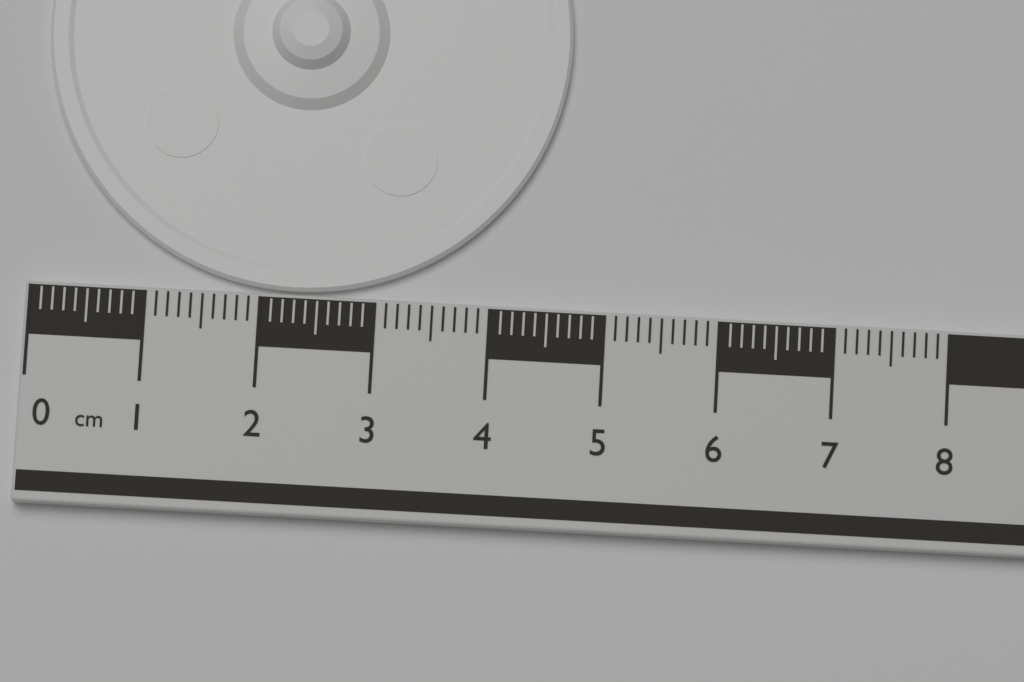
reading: 4.6 cm
